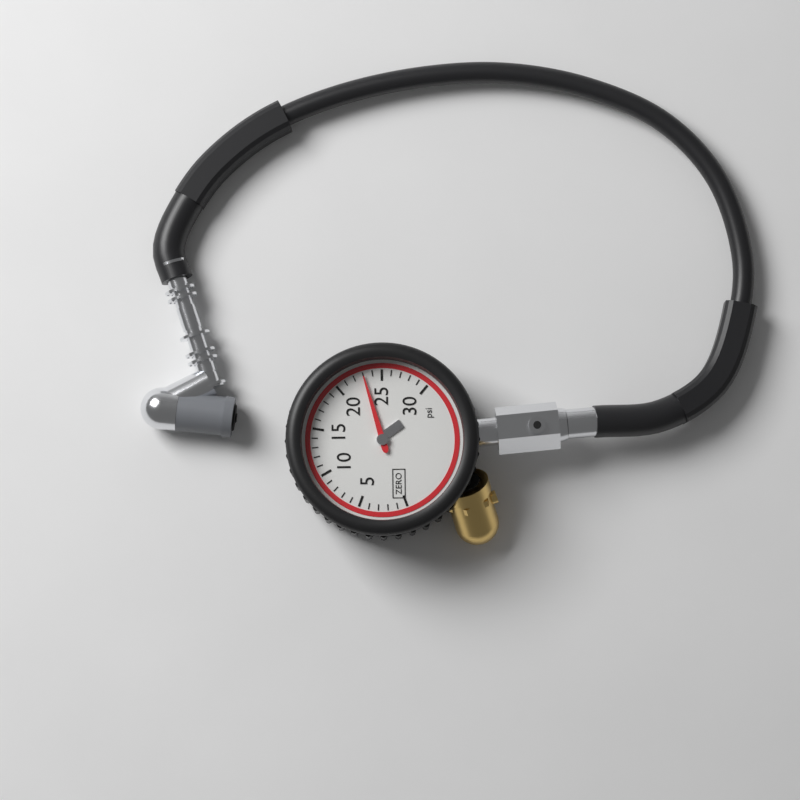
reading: 23 psi
